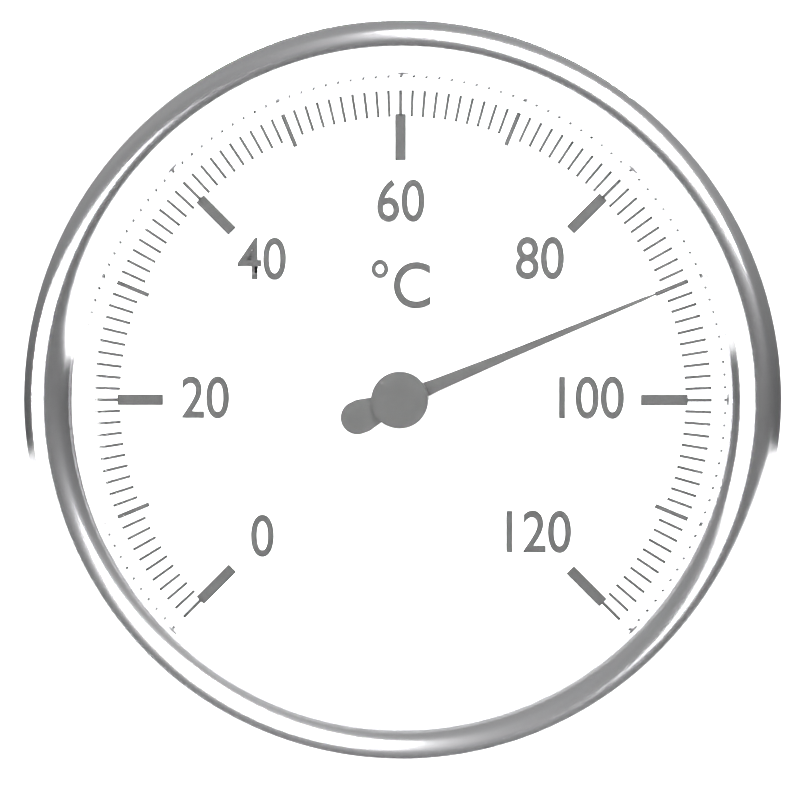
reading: 90 °C
